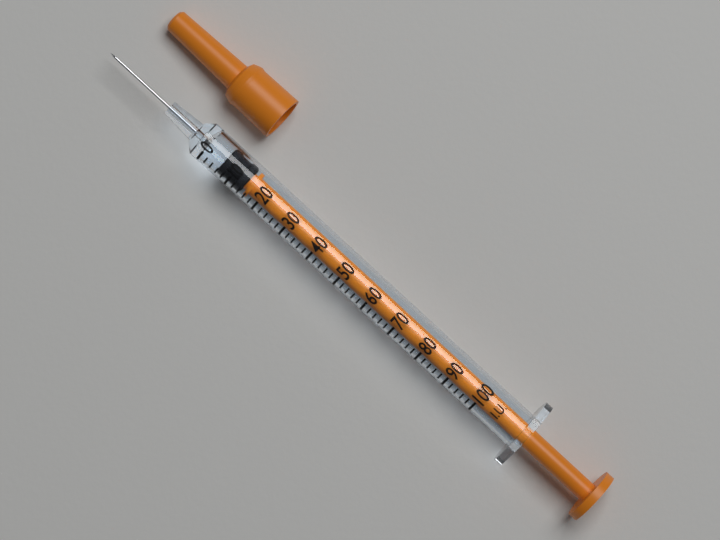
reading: 6 I.U.
